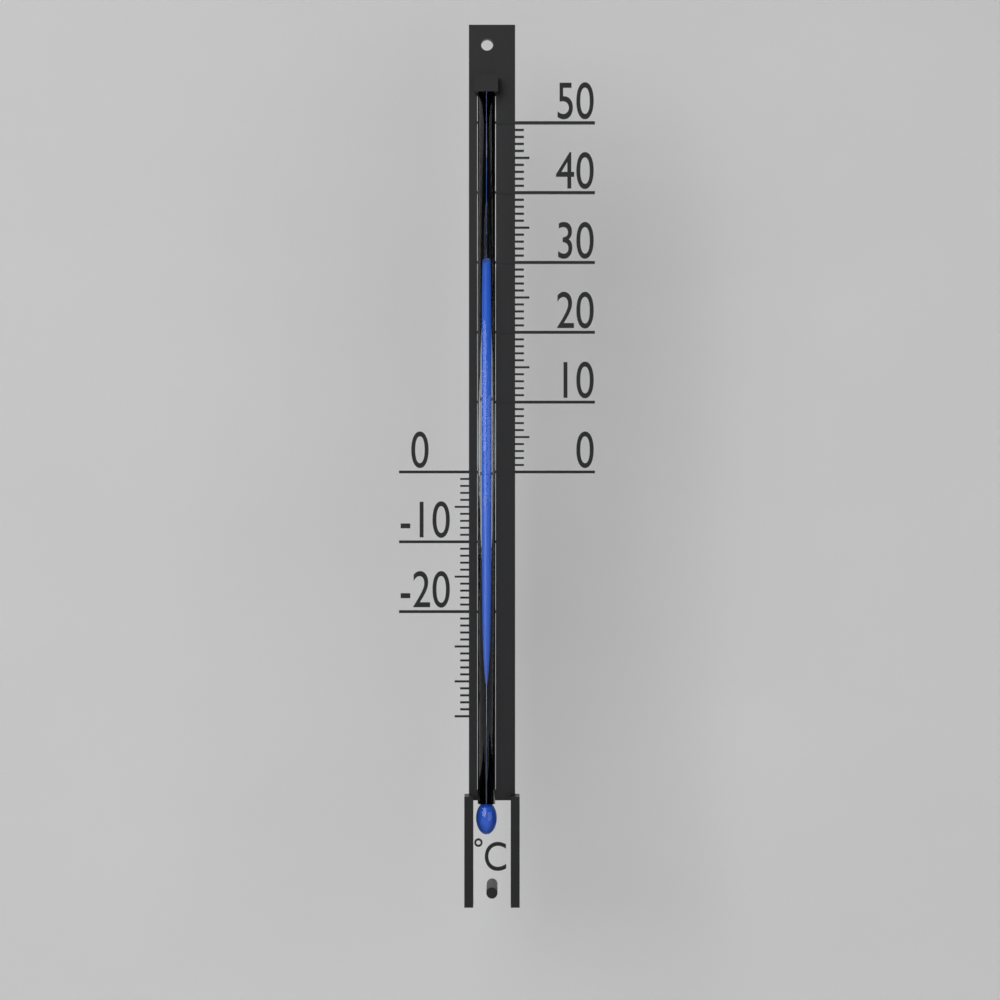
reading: 29.5 °C
